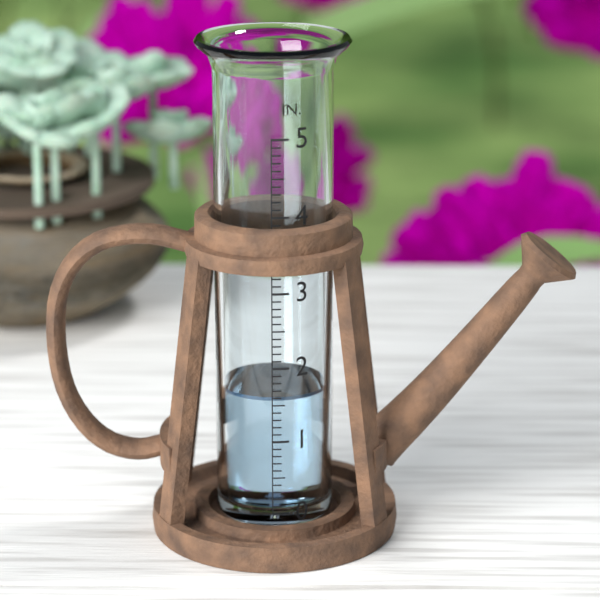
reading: 1.6 in
